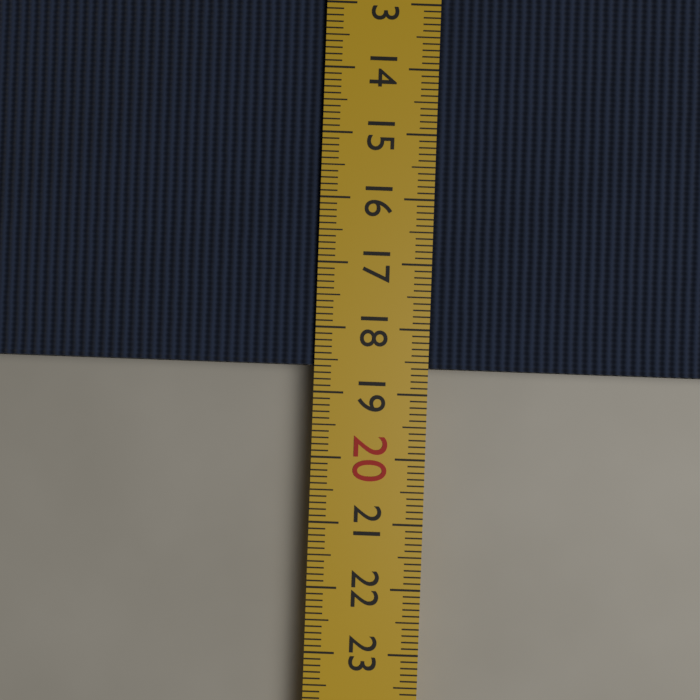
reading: 18.6 cm
